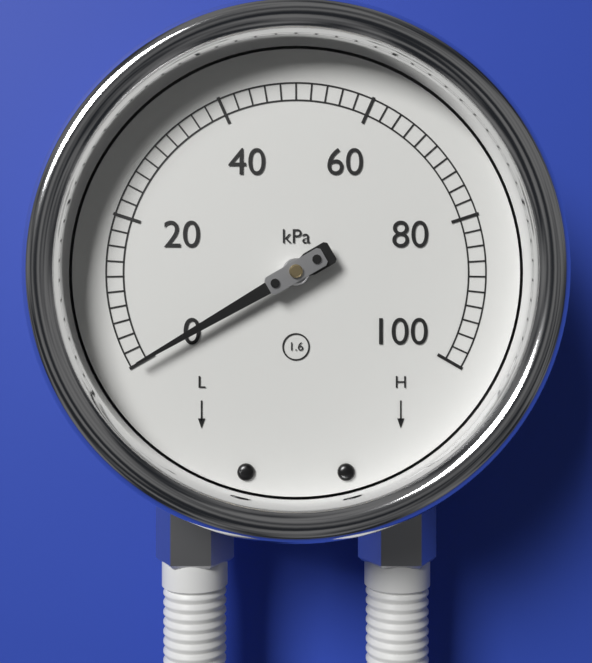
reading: 0 kPa
